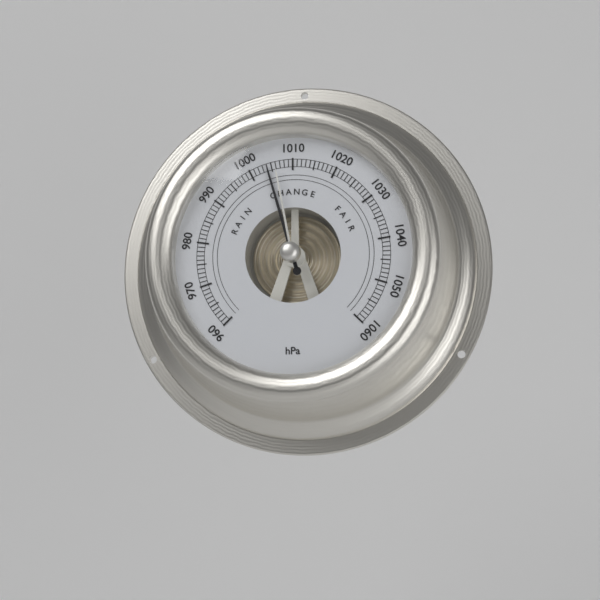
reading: 1004 hPa
